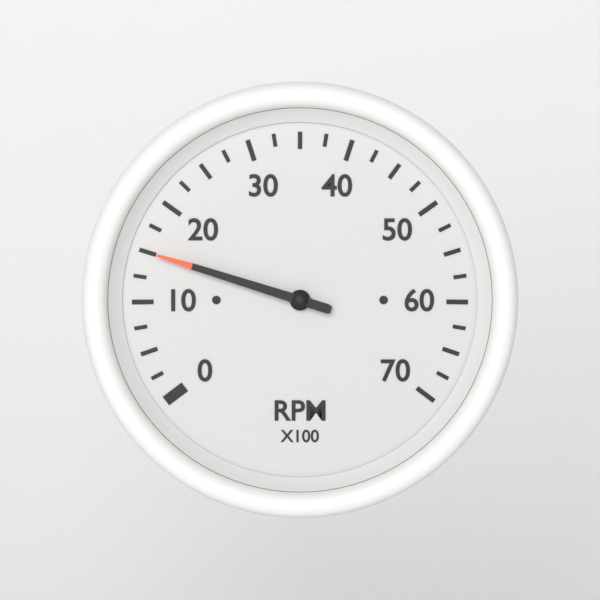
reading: 15.0 RPM x100
